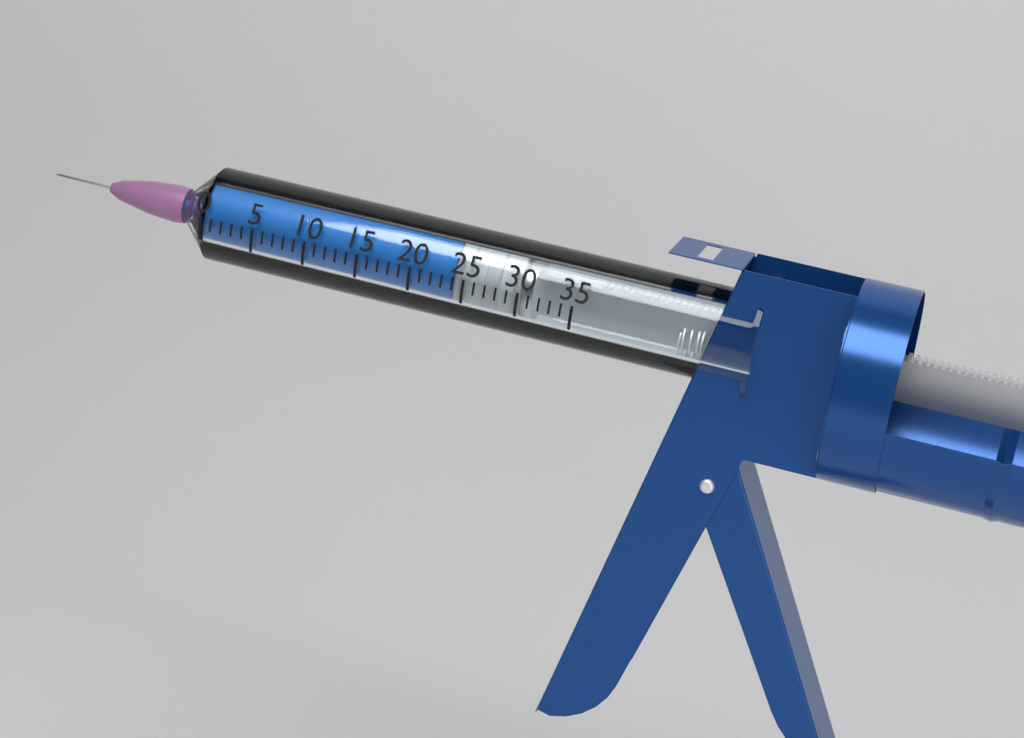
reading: 24 (no unit)
